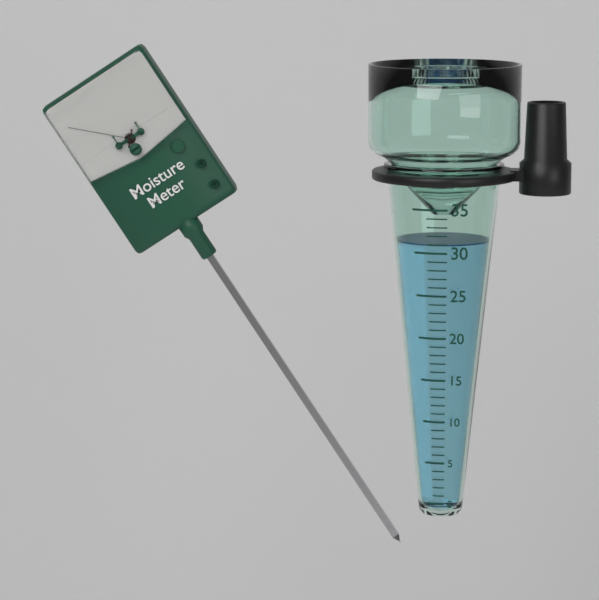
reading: 31 (no unit)
